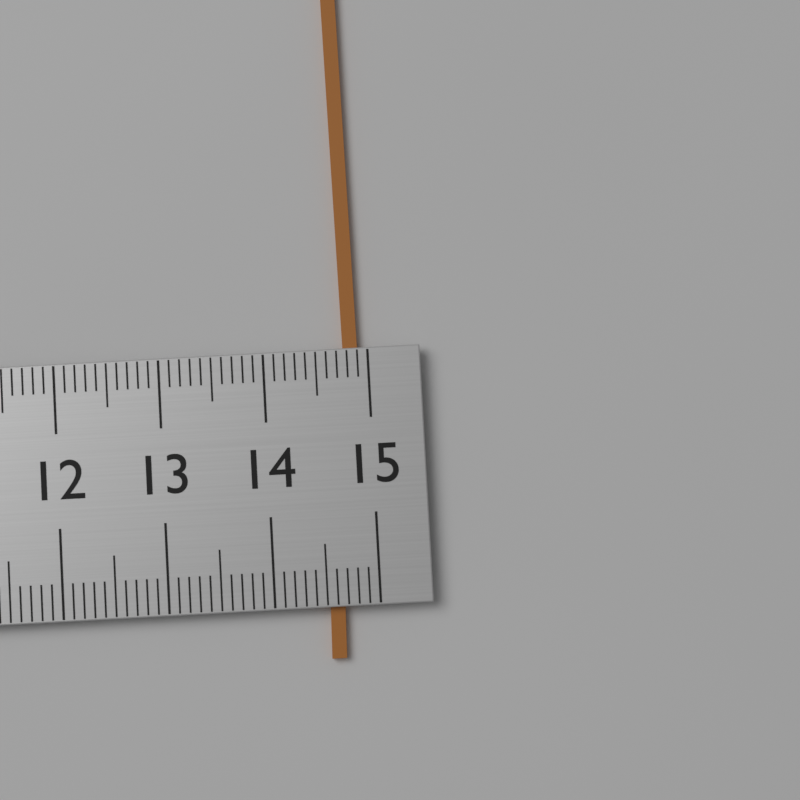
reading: 14.9 (no unit)
